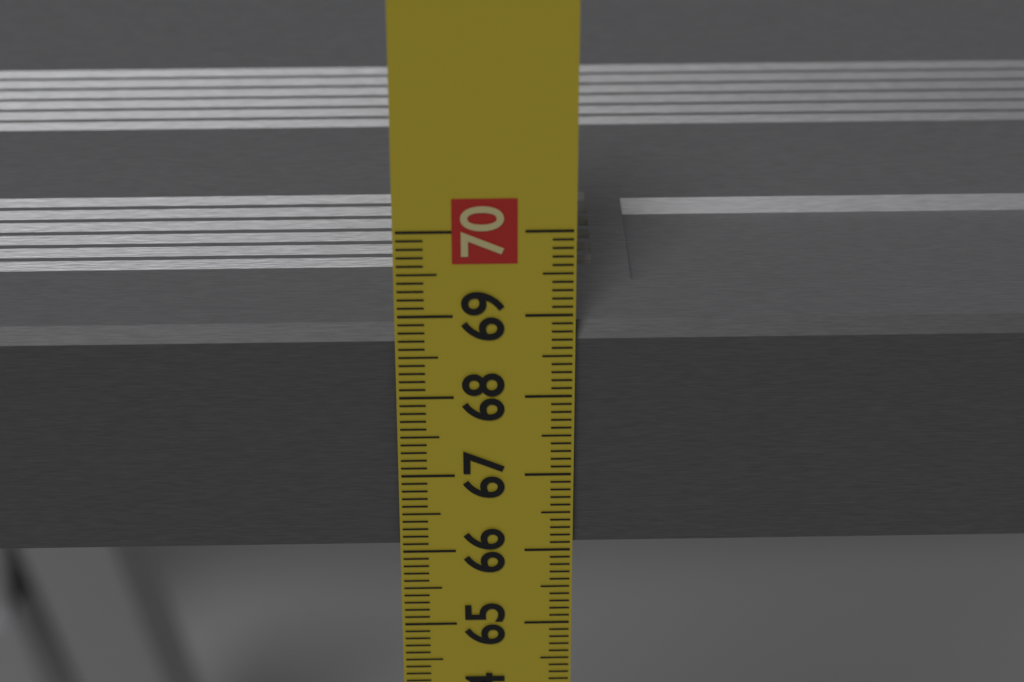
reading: 68.8 cm
